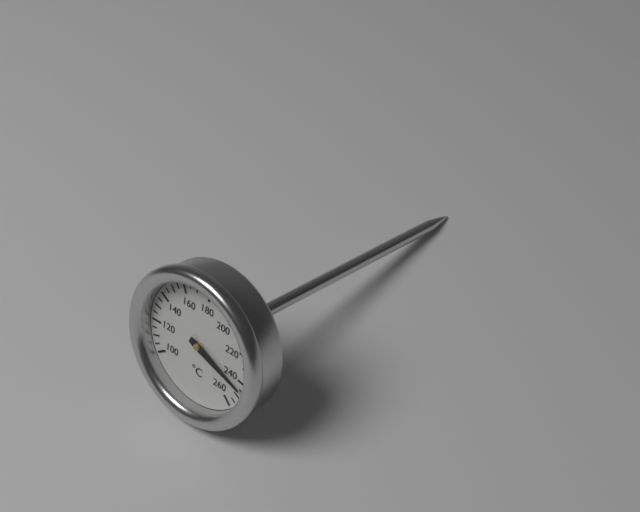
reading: 245 °C
